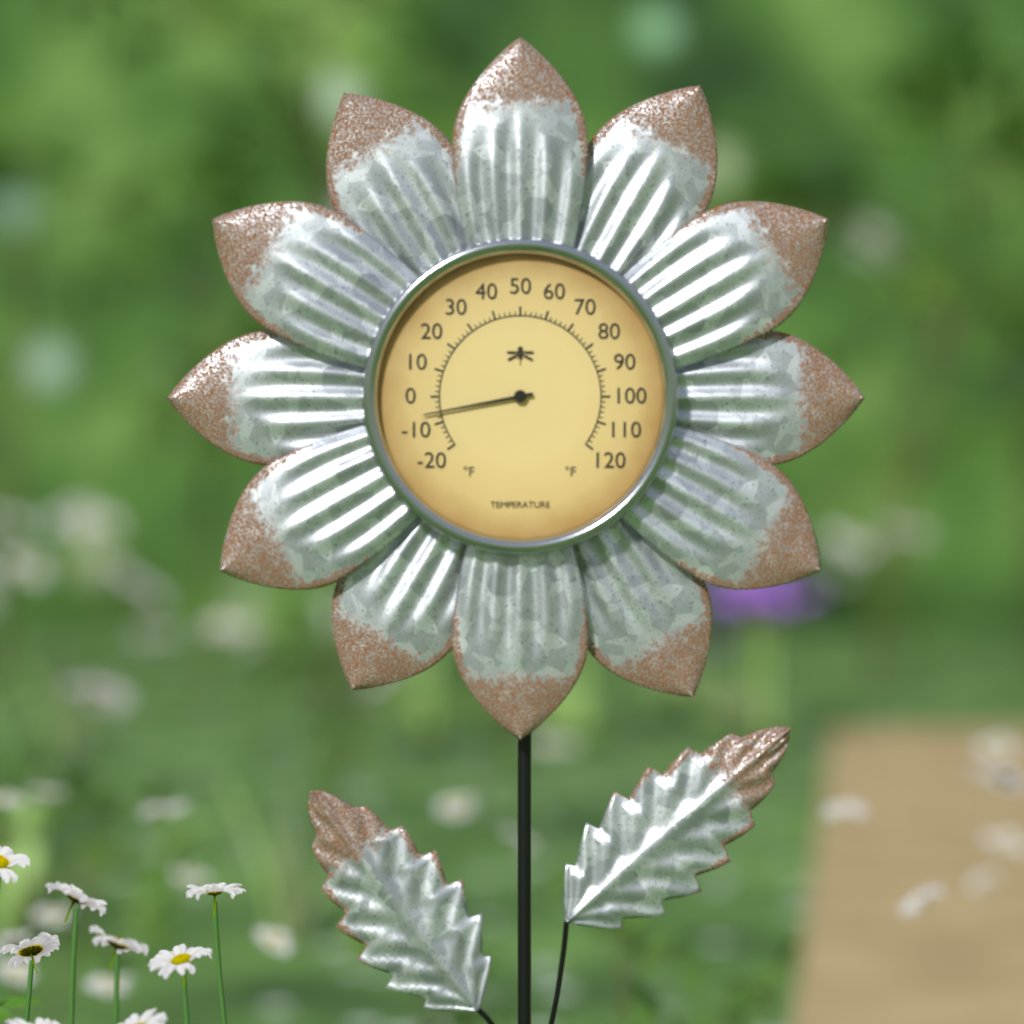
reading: -6 °F
